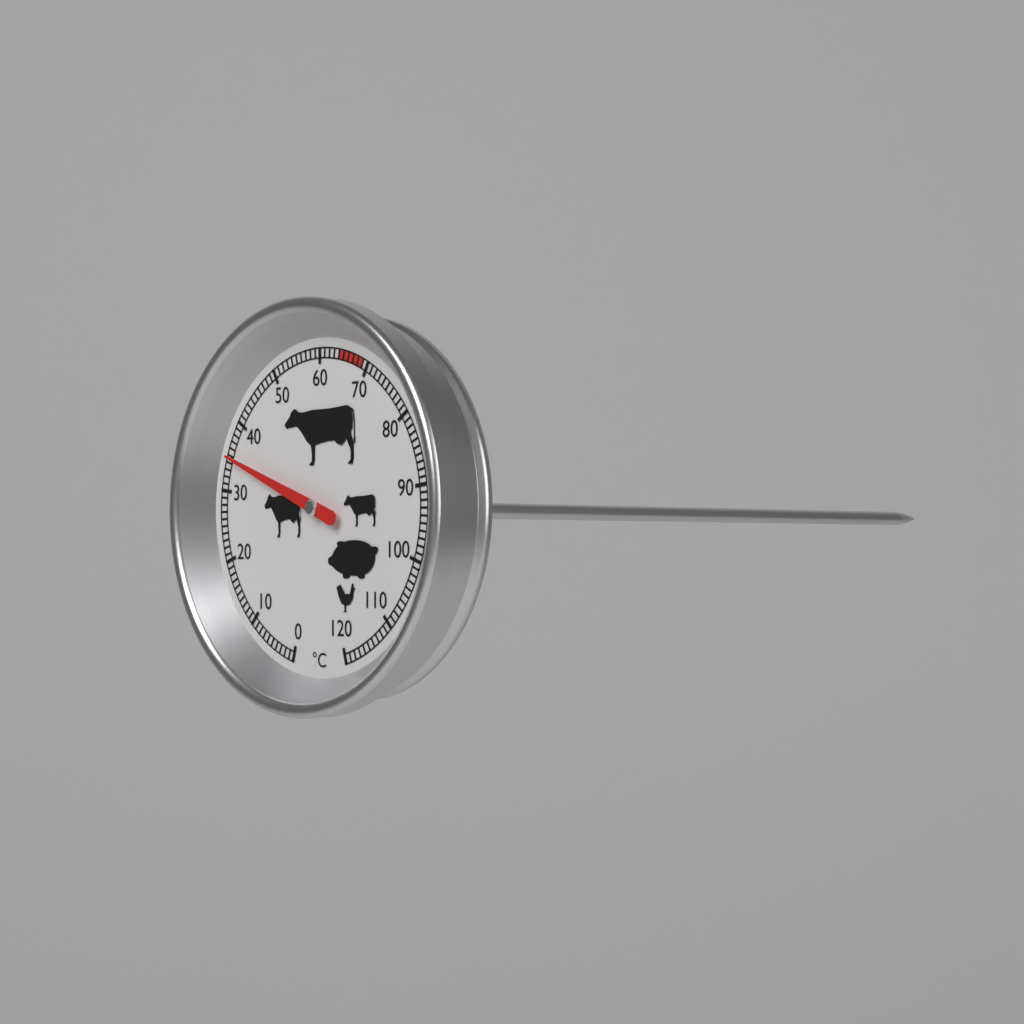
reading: 35 °C
